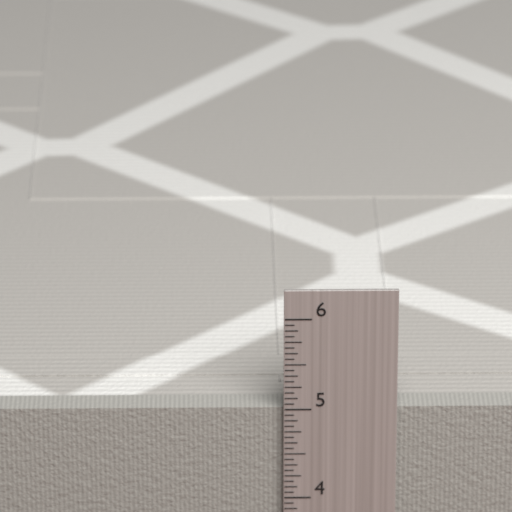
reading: 5.0000 in
